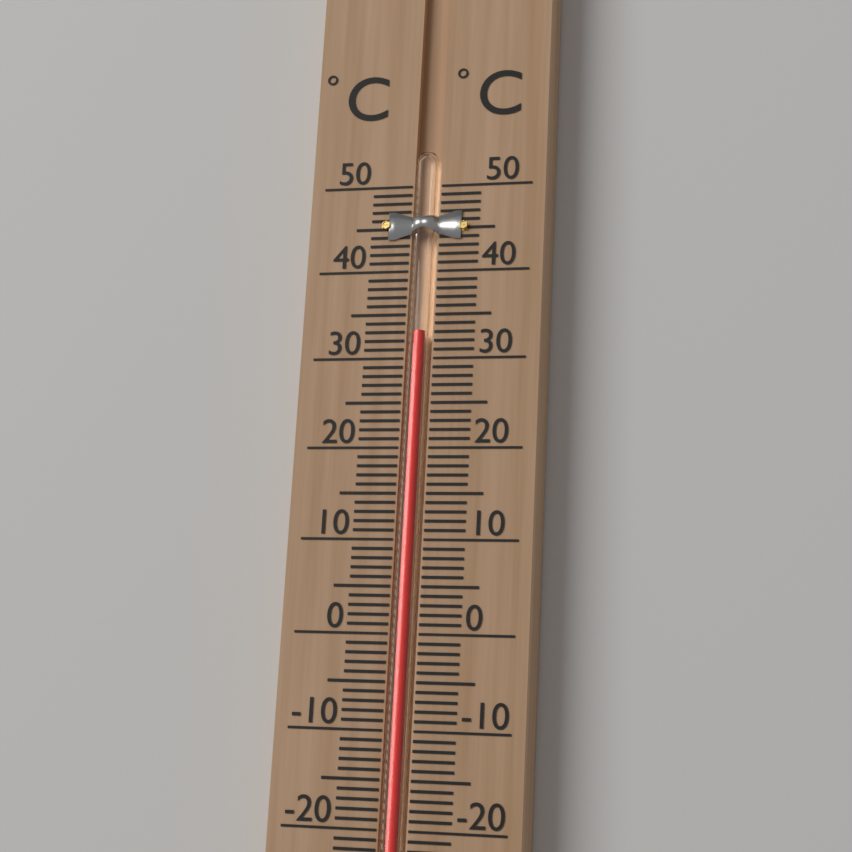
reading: 33 °C
